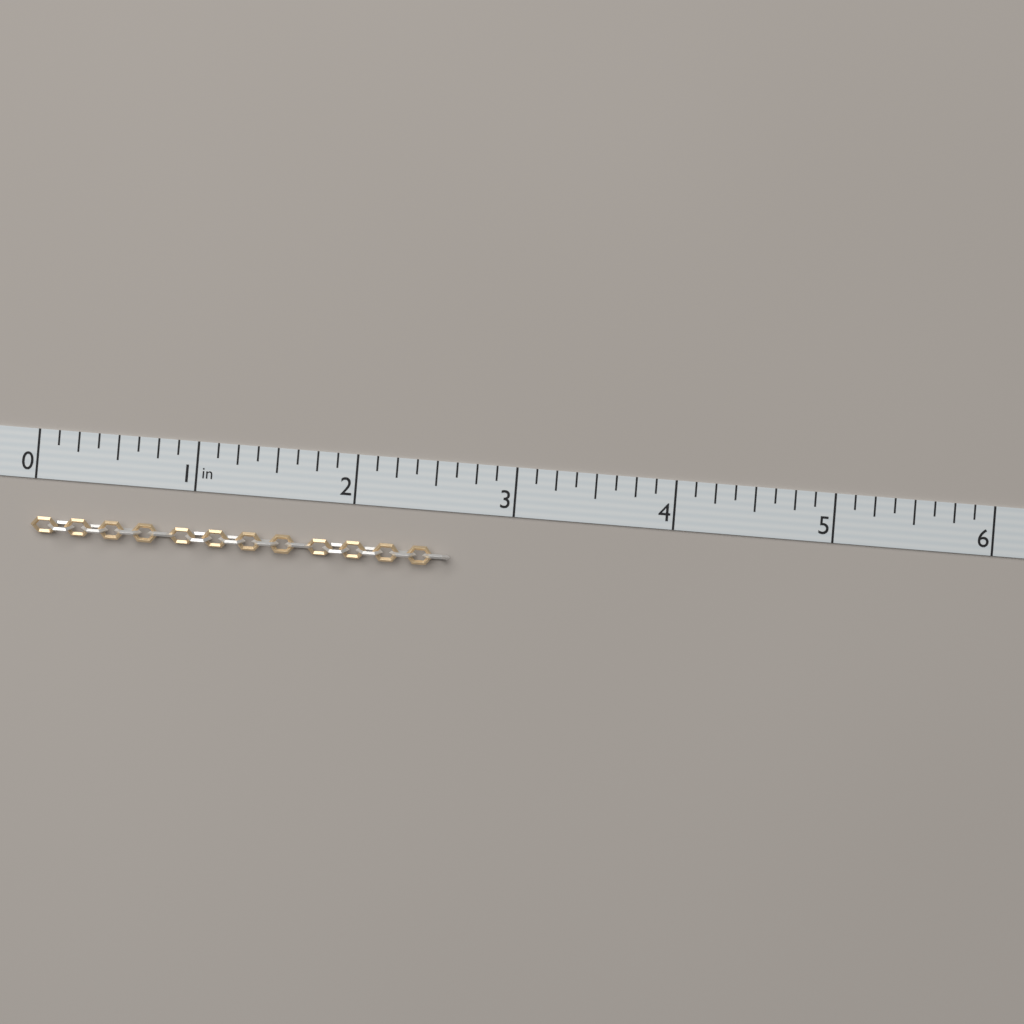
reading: 2.625 in
